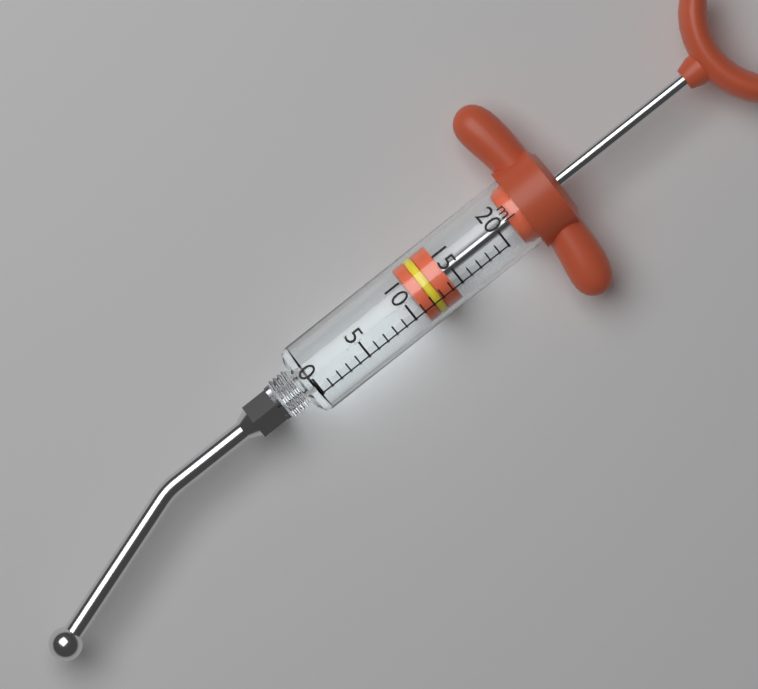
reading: 11 ml
